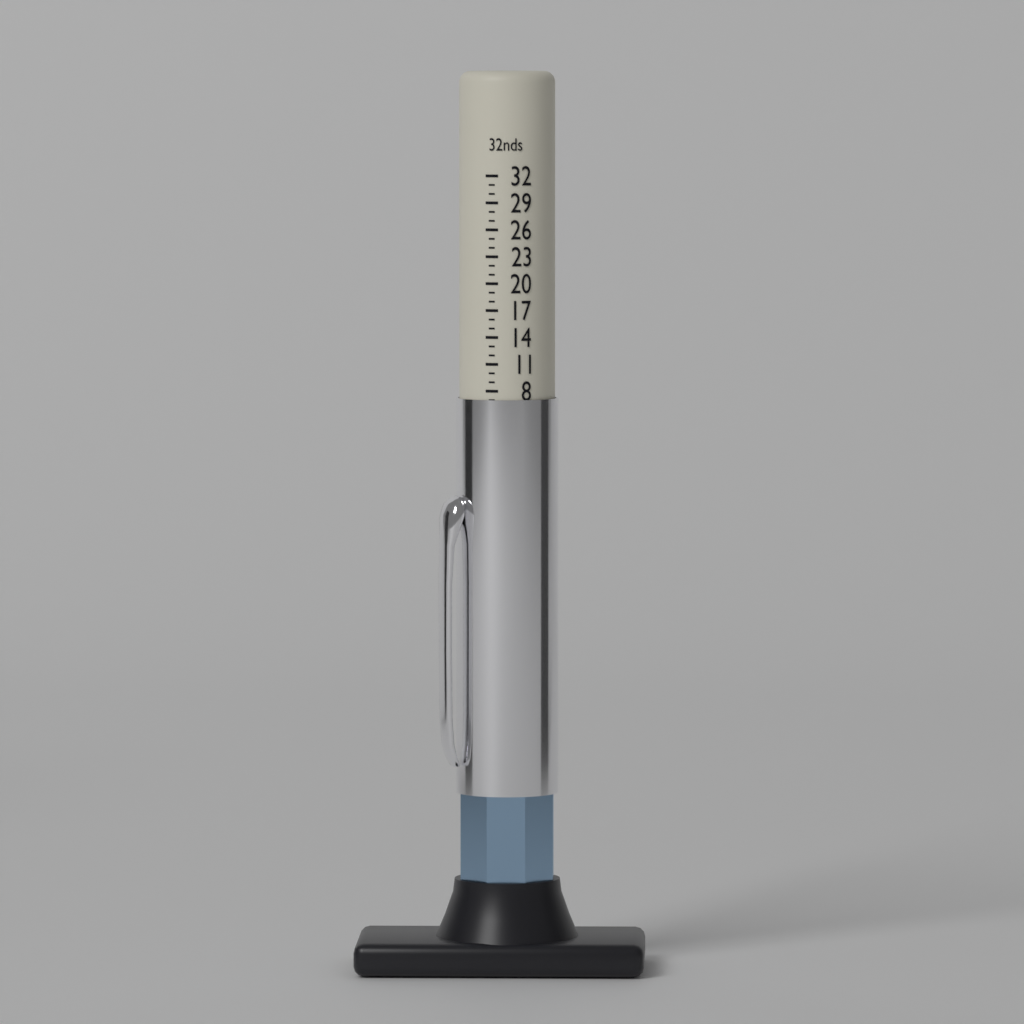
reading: 7 32nds
